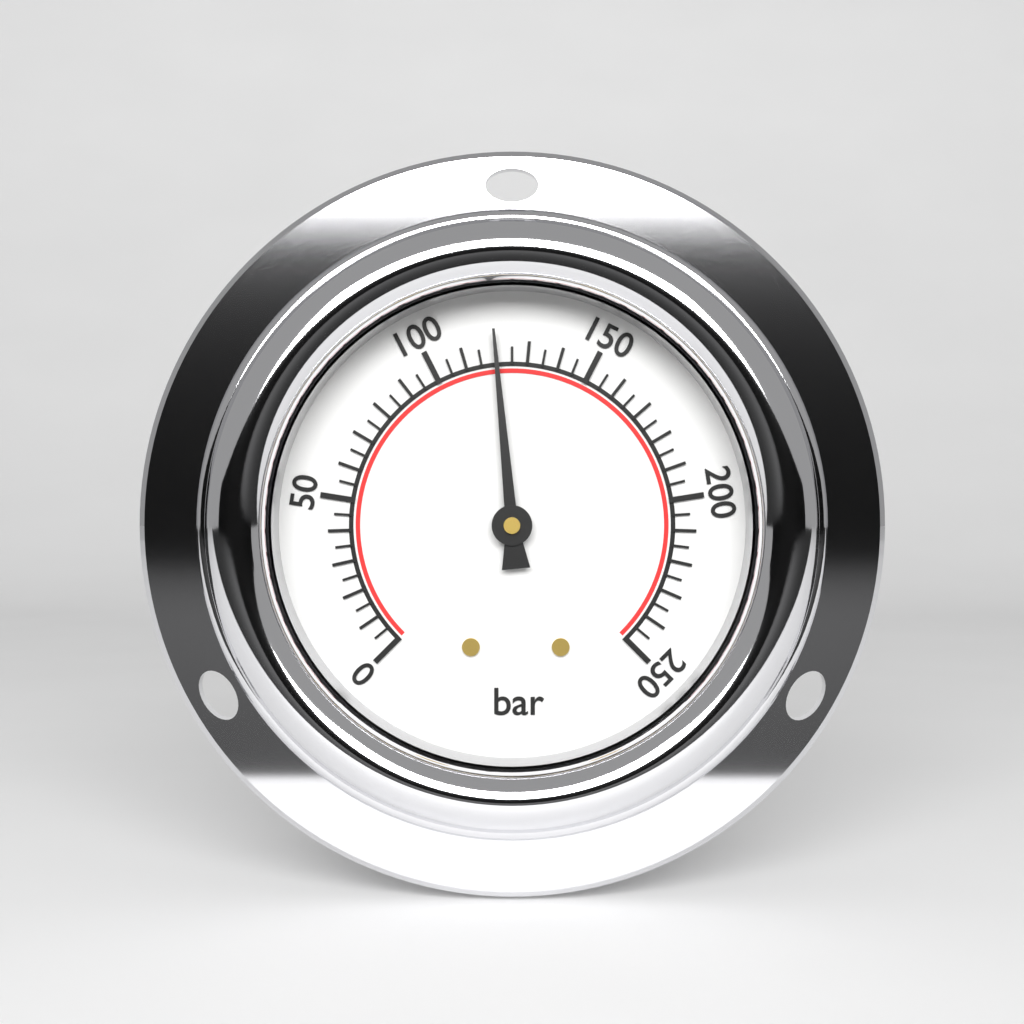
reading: 120 bar
